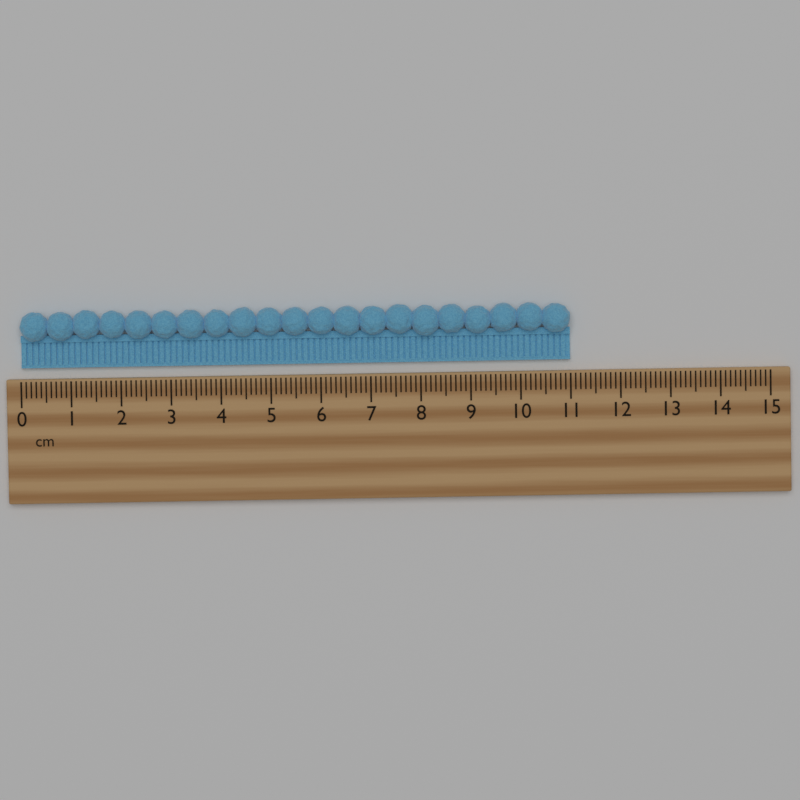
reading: 11.0 cm
